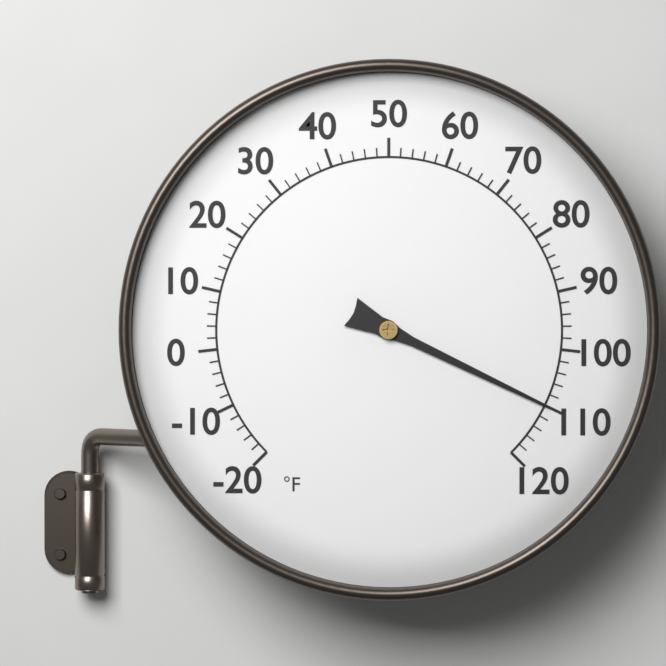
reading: 110 °F
